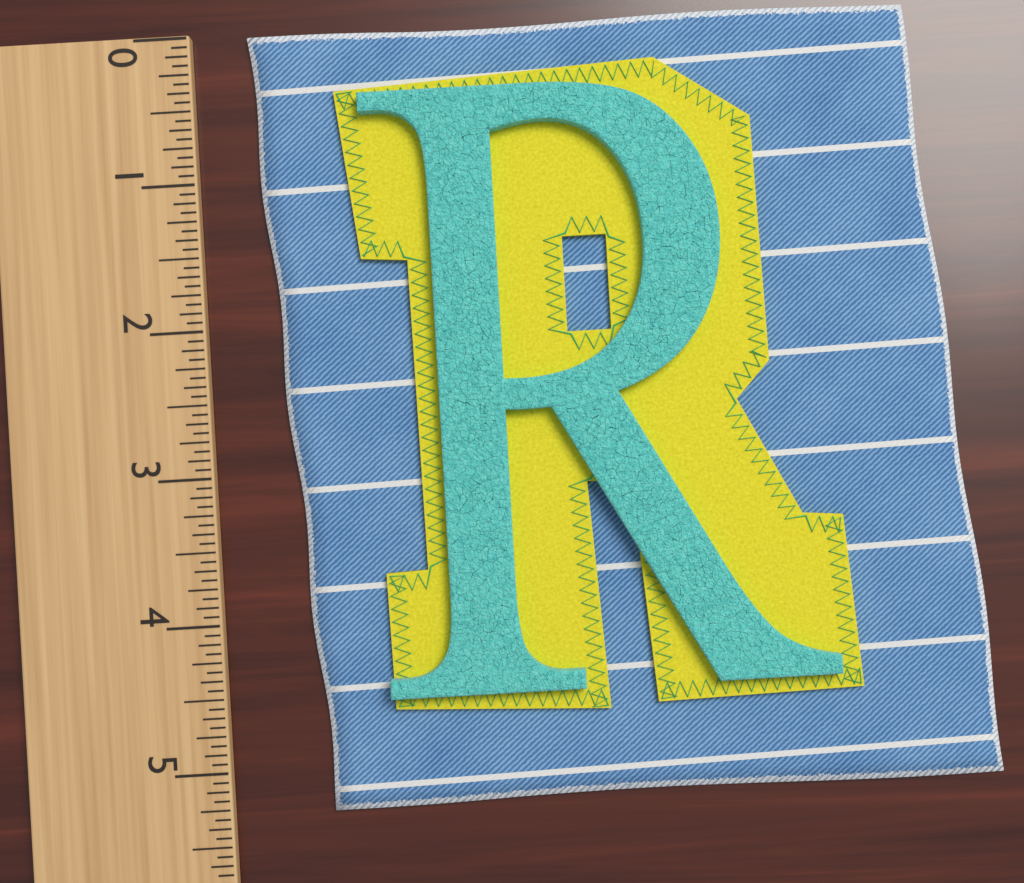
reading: 5.3125 (no unit)
